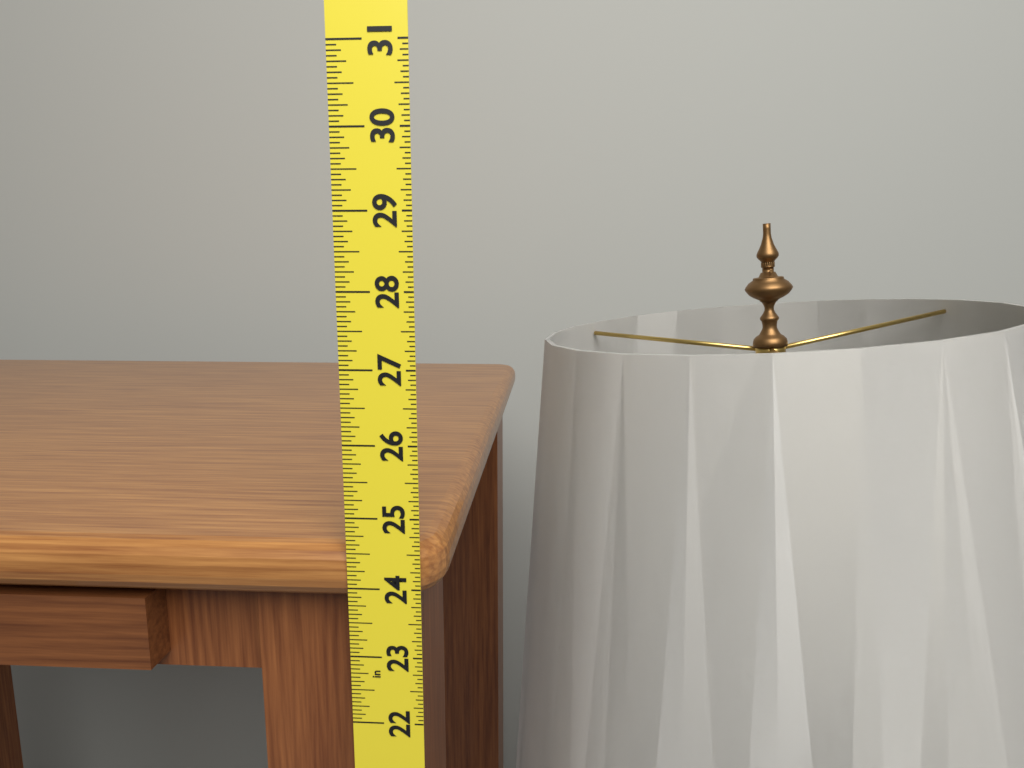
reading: 24.5625 in
